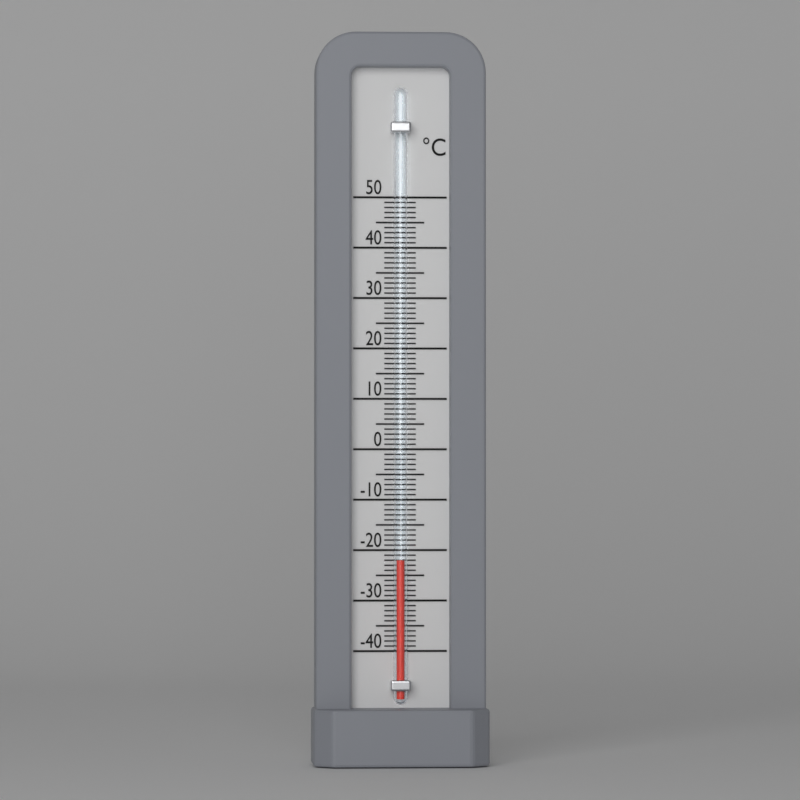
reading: -22 °C
